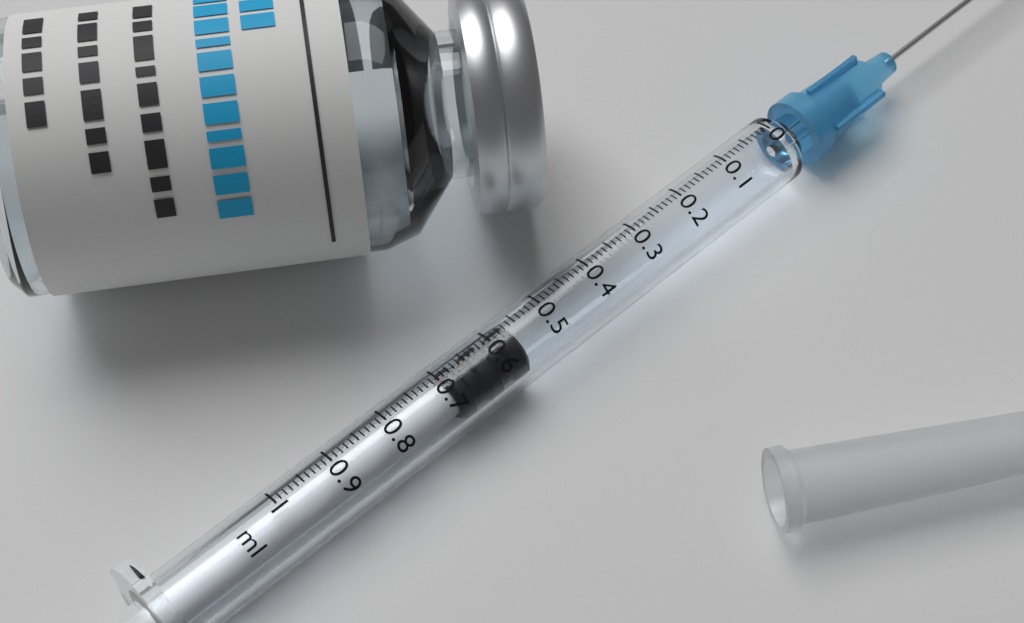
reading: 0.56 ml
